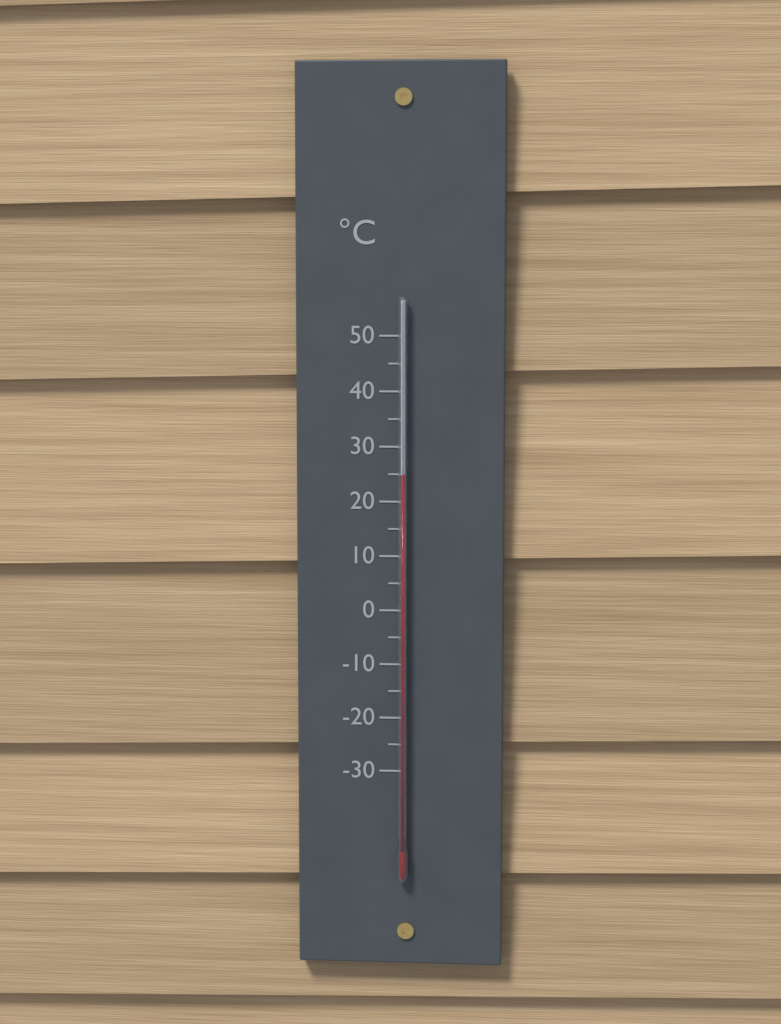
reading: 25 °C
